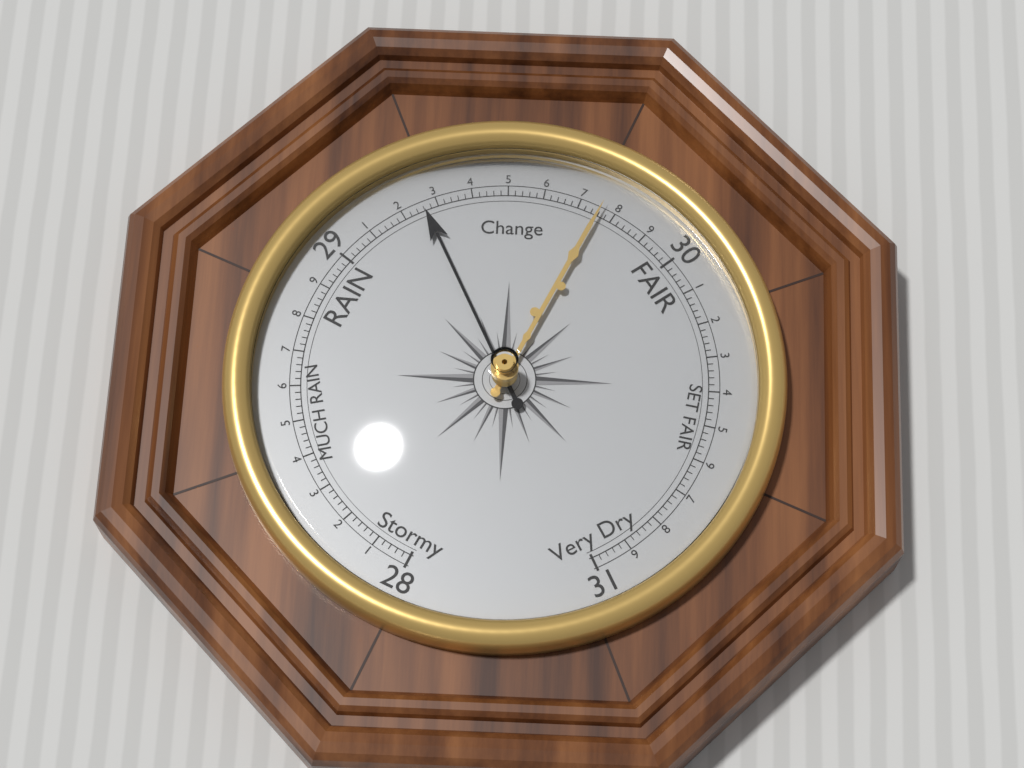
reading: 29.26 (no unit)
